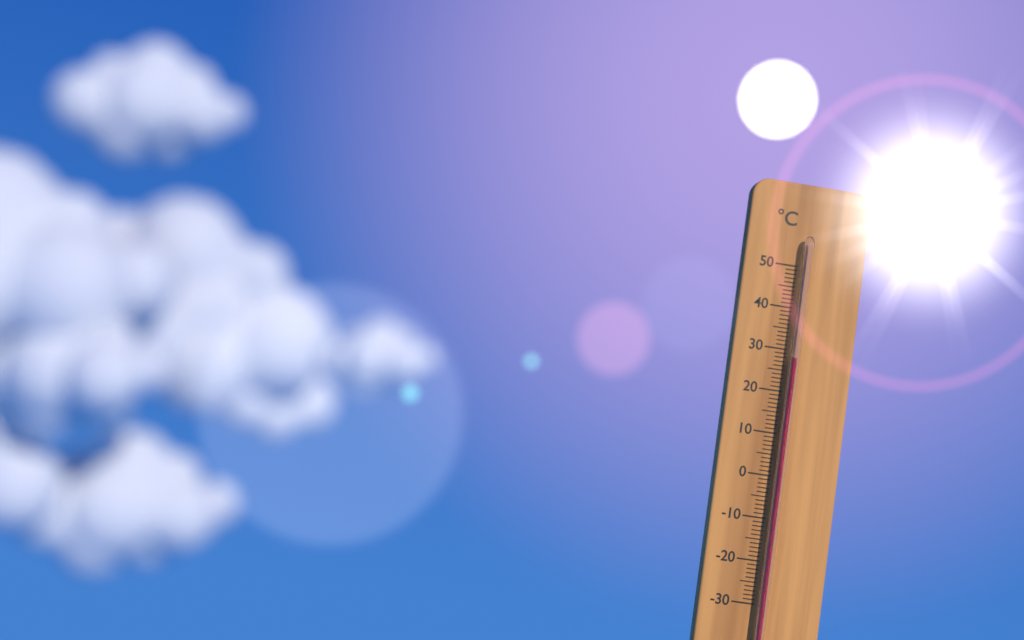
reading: 28 °C
